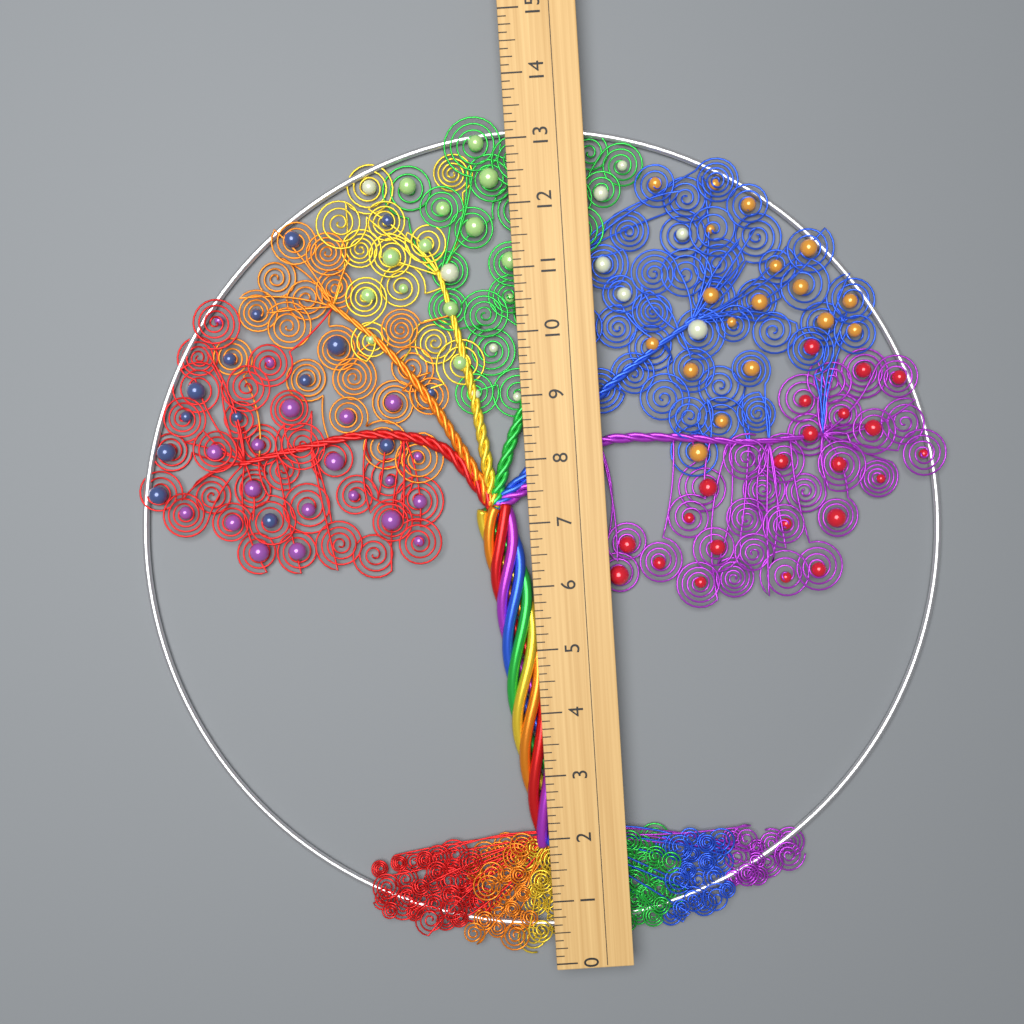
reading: 13.500 (no unit)
